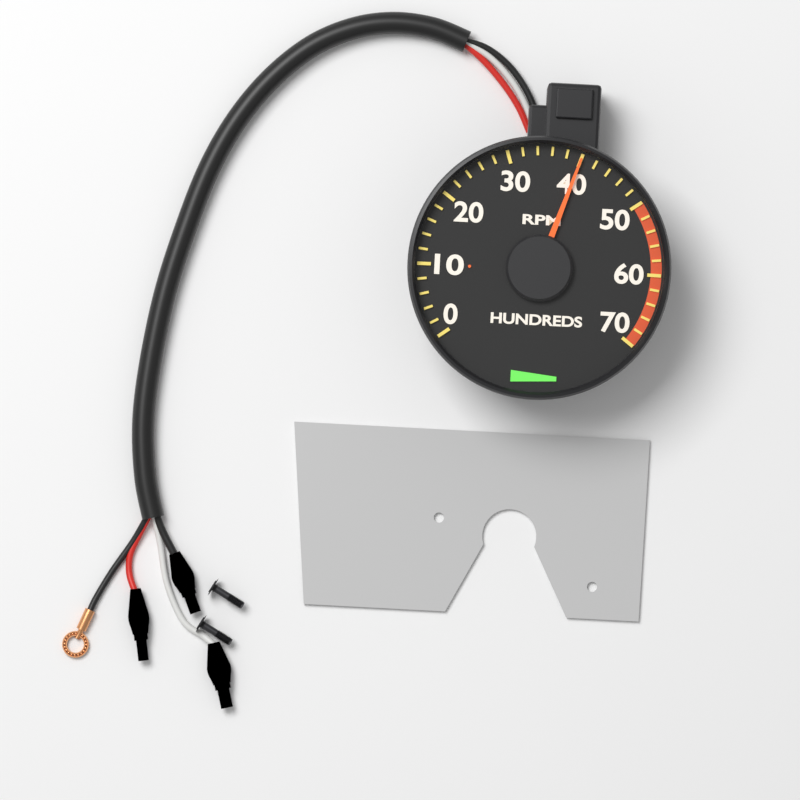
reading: 4000 RPM
